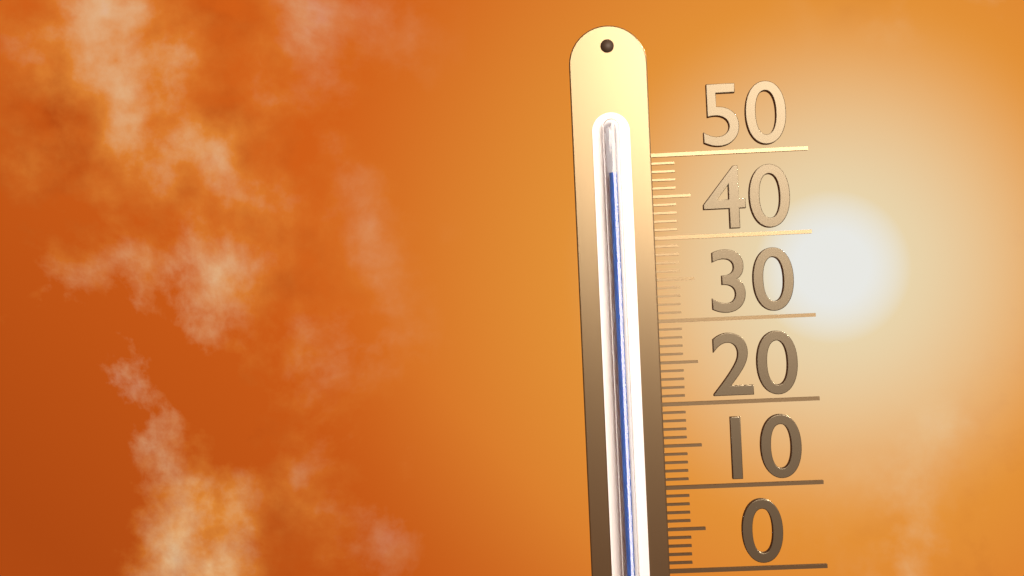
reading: 48 (no unit)
